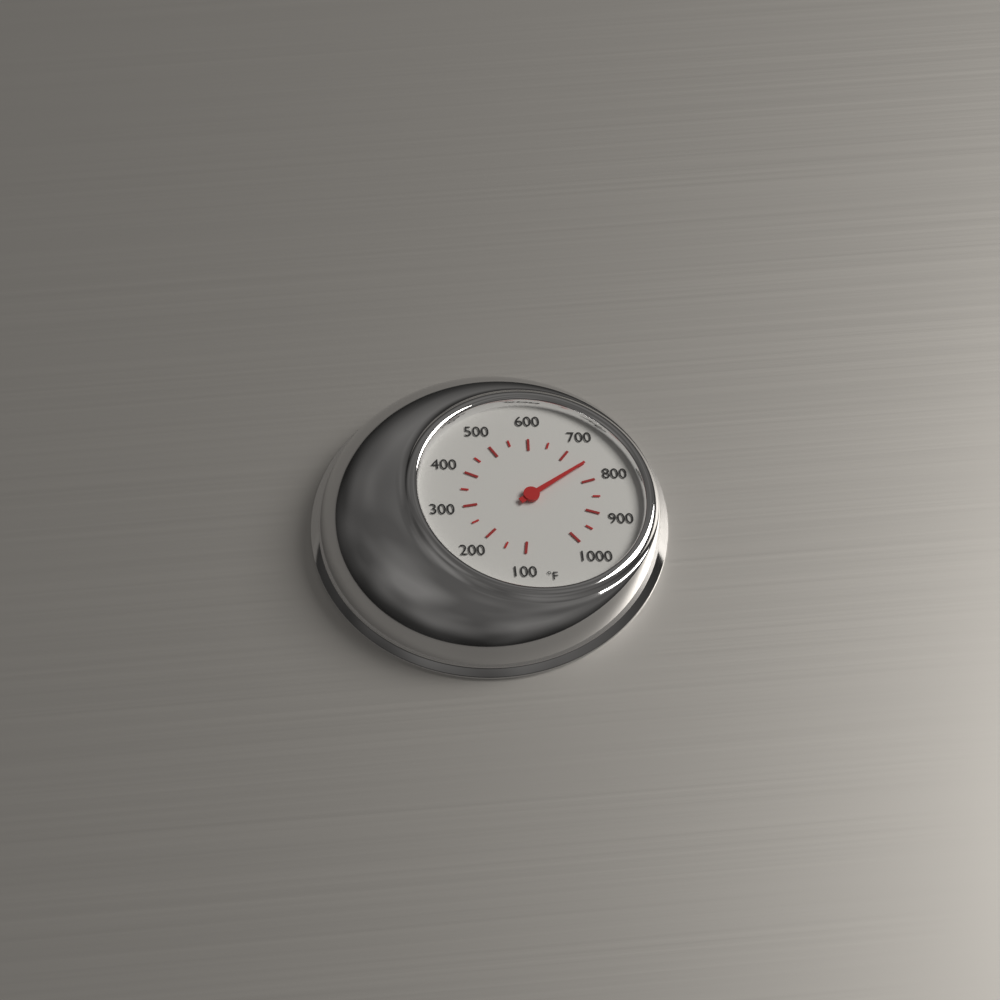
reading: 750 °F
